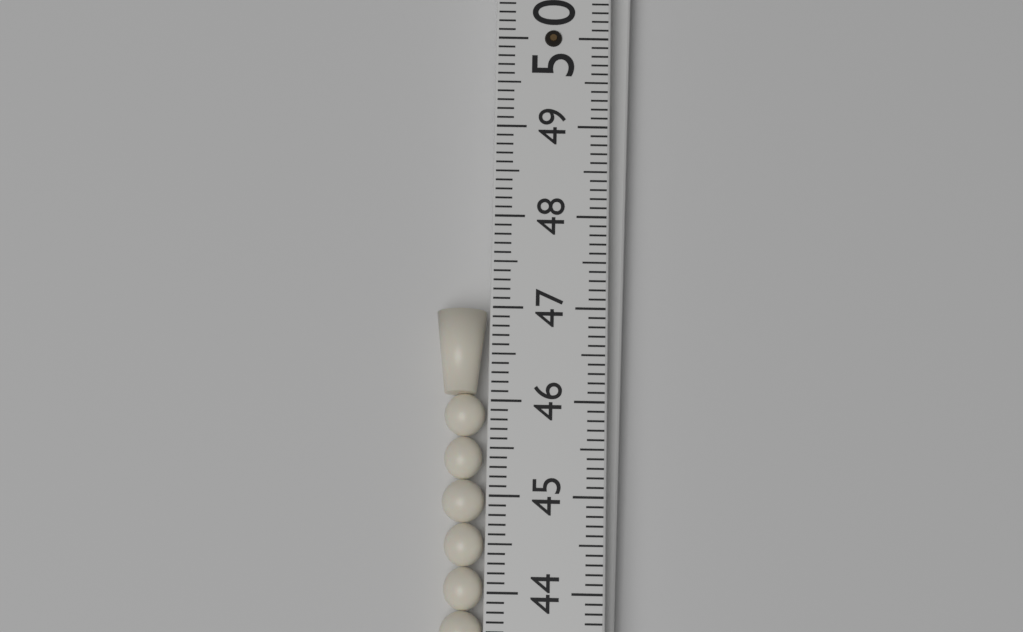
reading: 47.0 (no unit)
